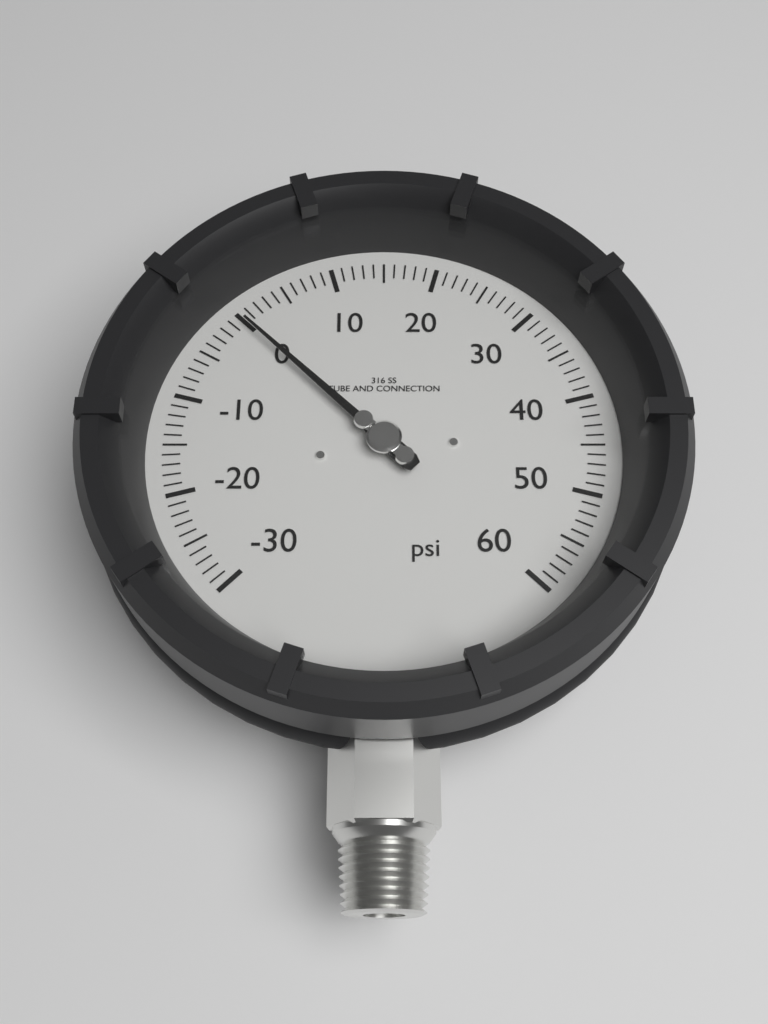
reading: 0 psi
